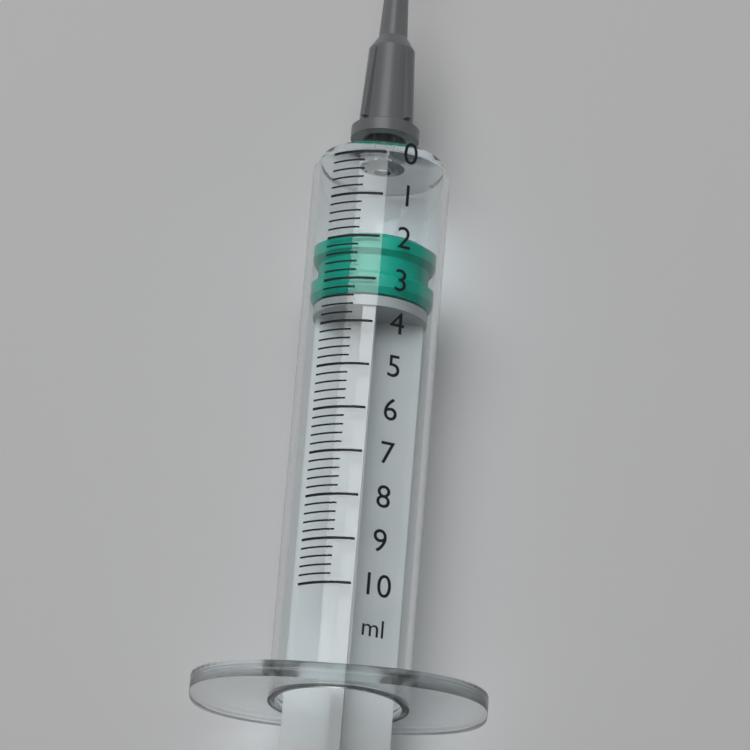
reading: 1.8 ml
